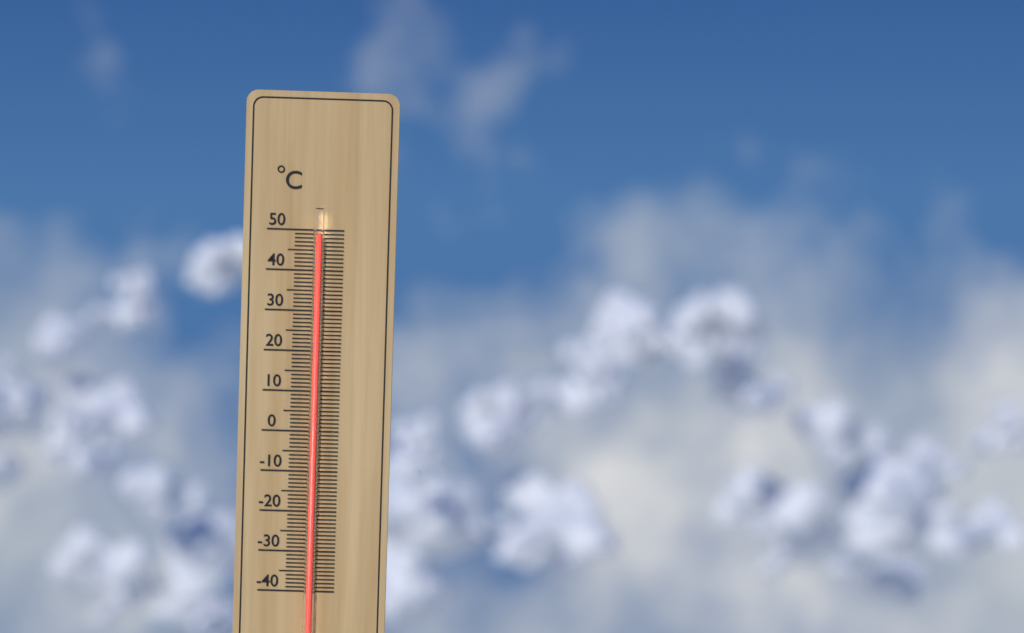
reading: 49 °C
